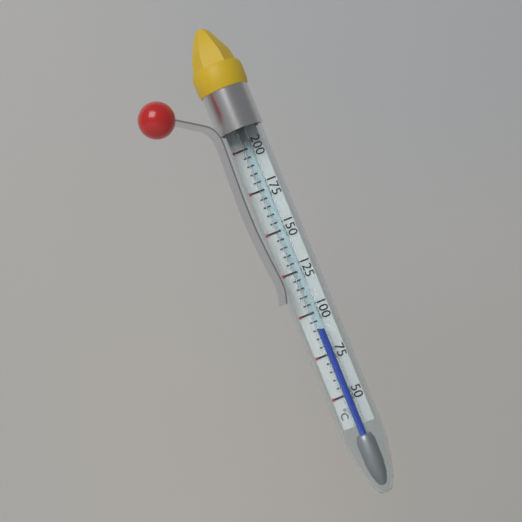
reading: 90 °C
